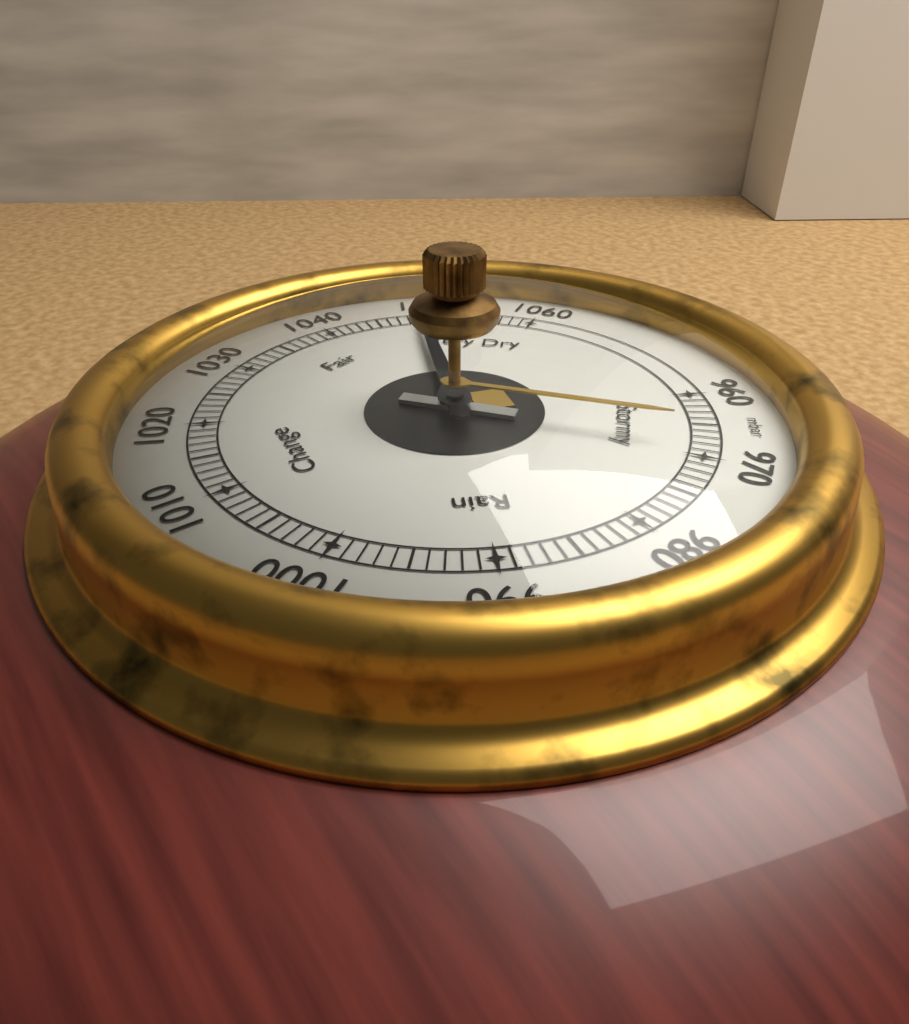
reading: 1049 mbar
